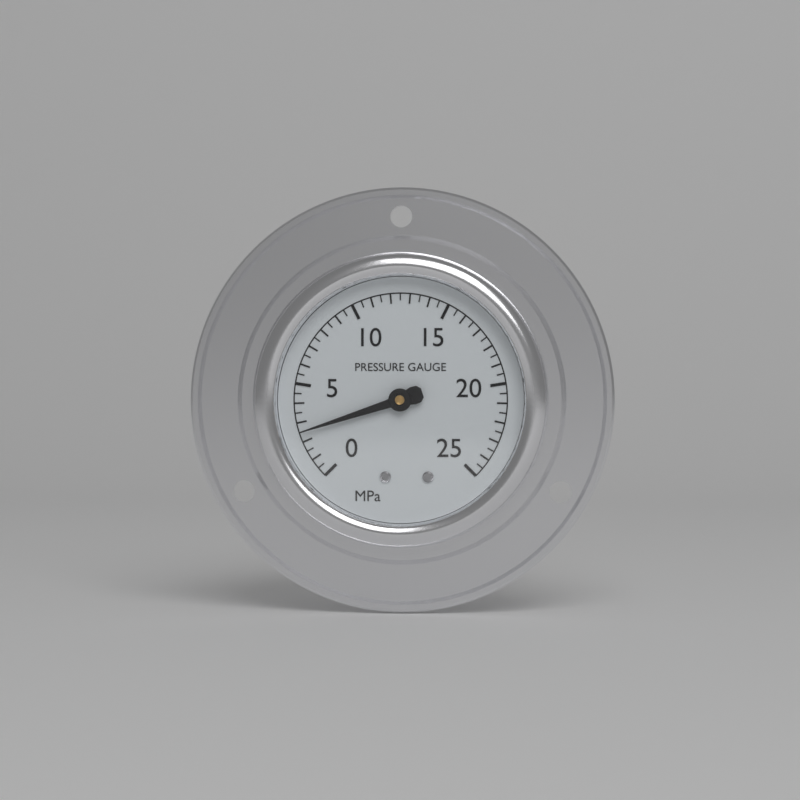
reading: 2.5 MPa
